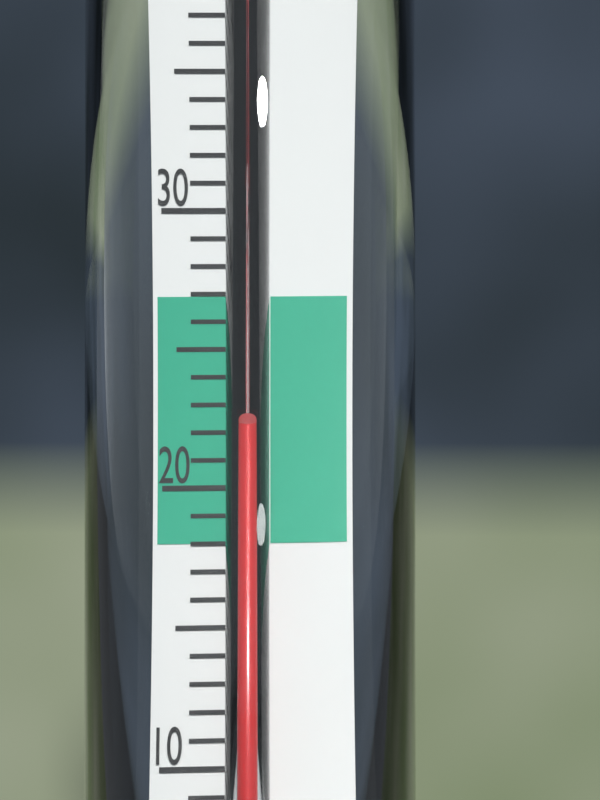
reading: 22 °C
